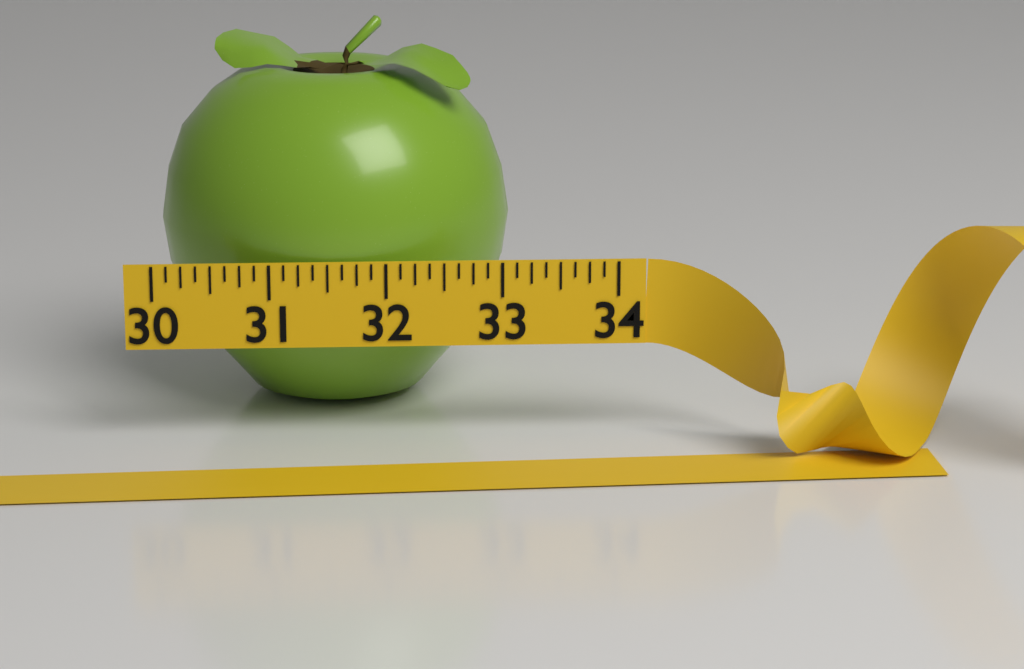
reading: 33.125 (no unit)
